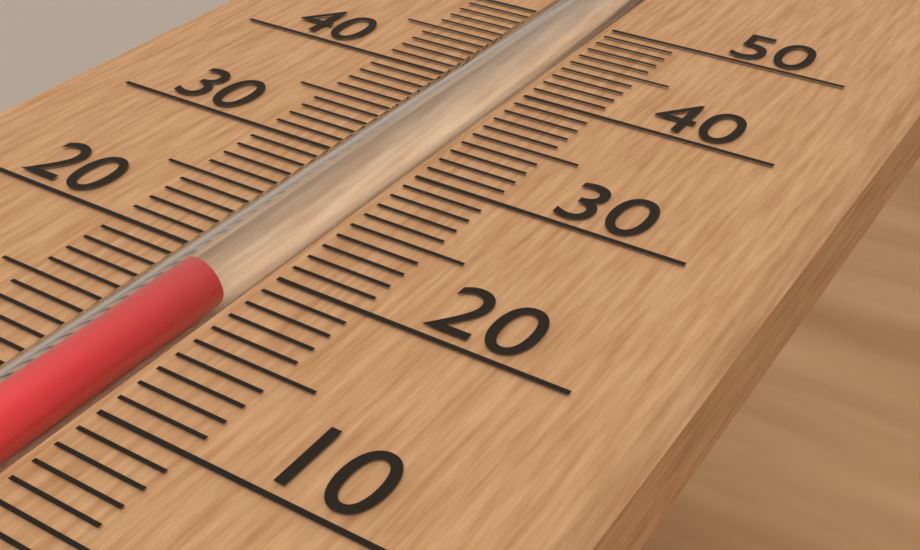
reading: 18 (no unit)
